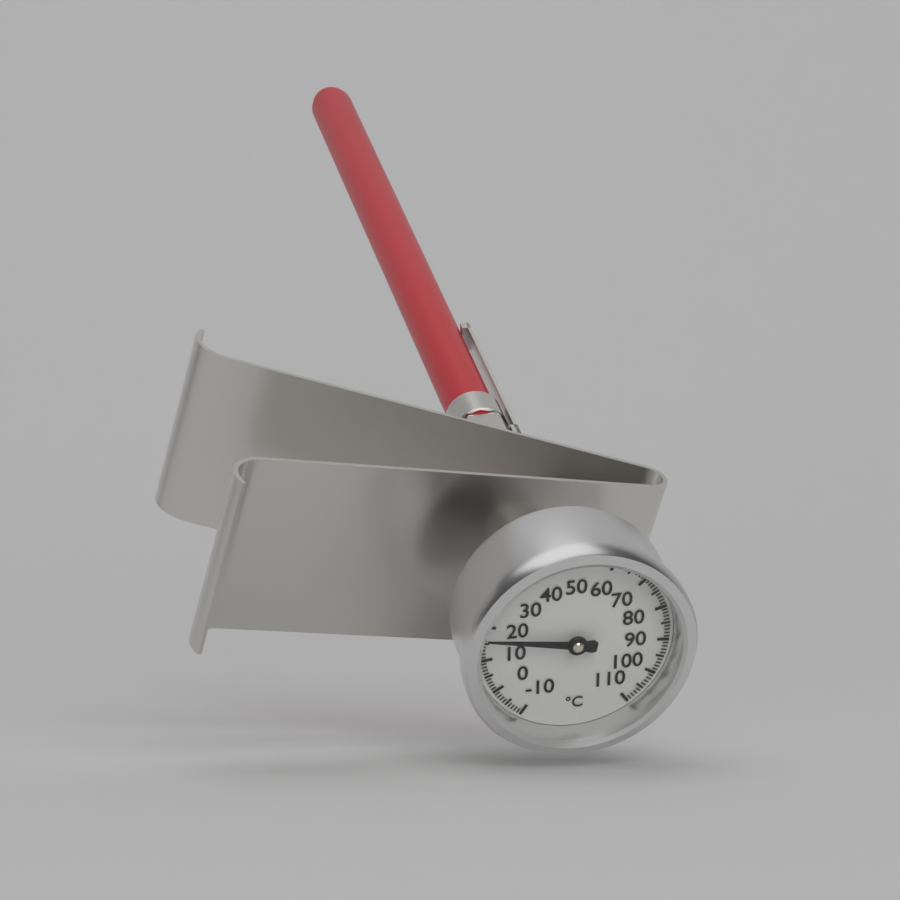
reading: 17 °C
